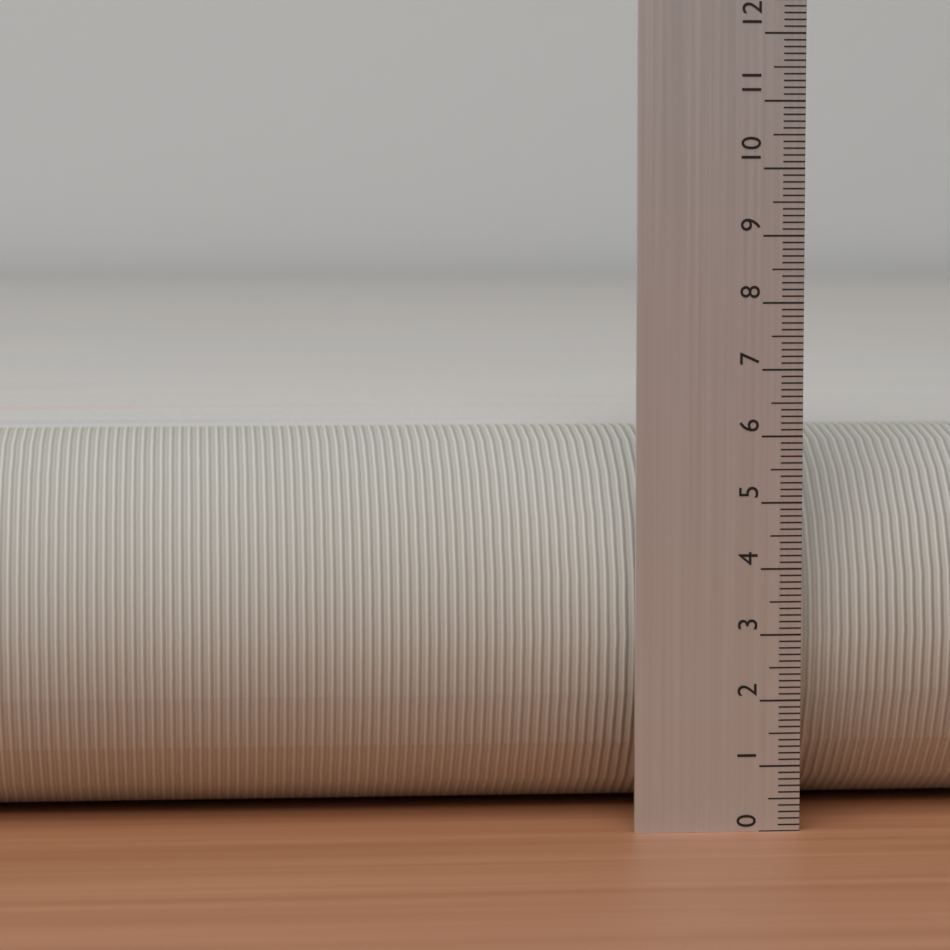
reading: 5.9 (no unit)
